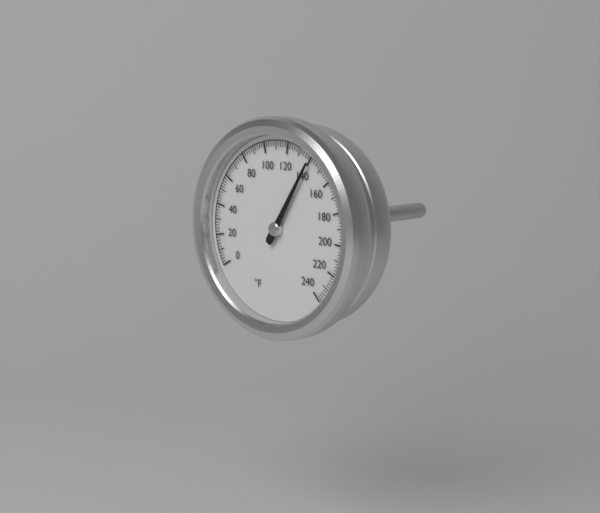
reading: 140 °F
